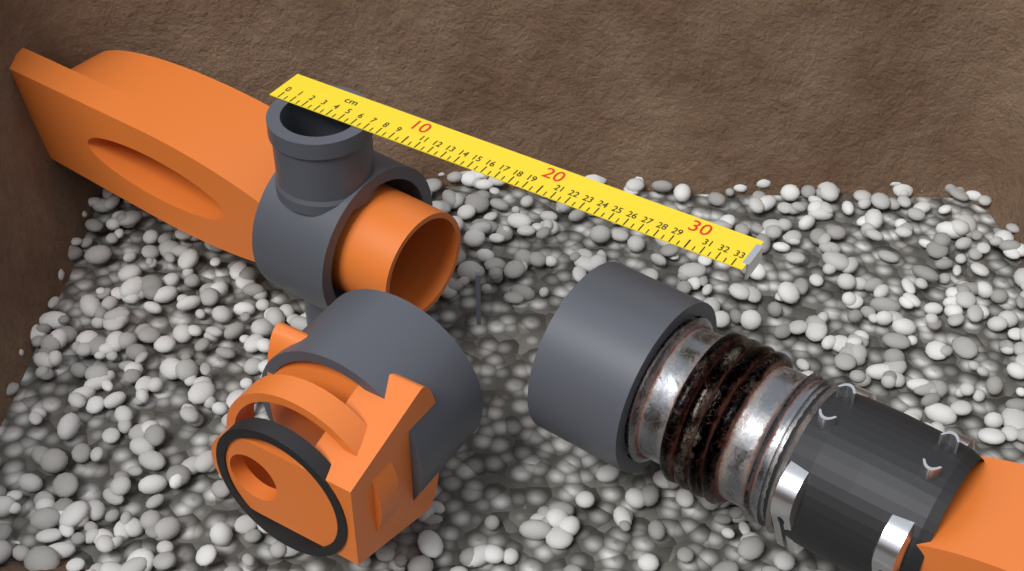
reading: 7.0 cm
